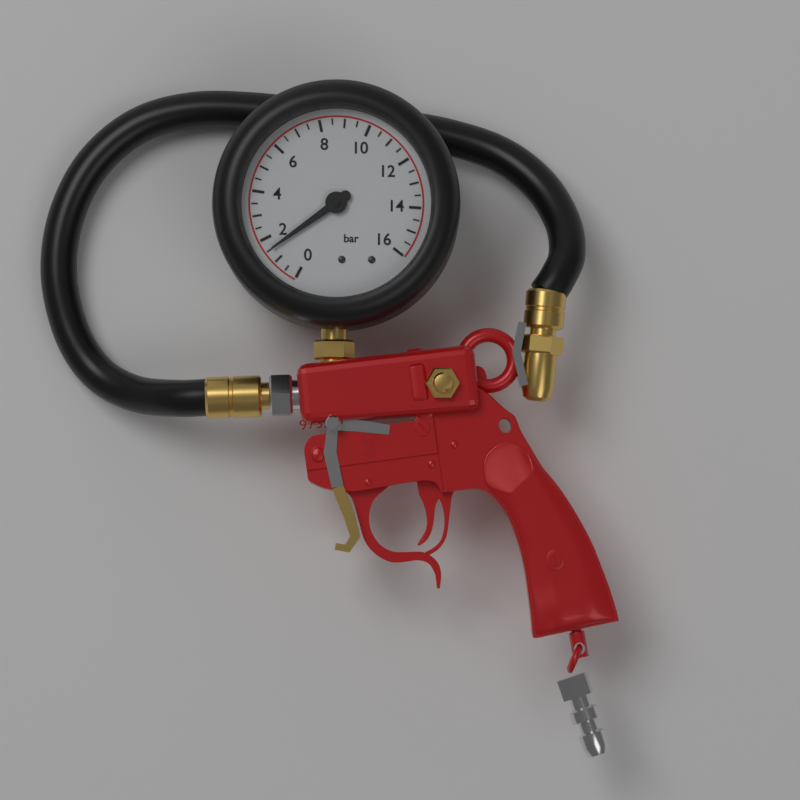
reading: 1.5 bar
